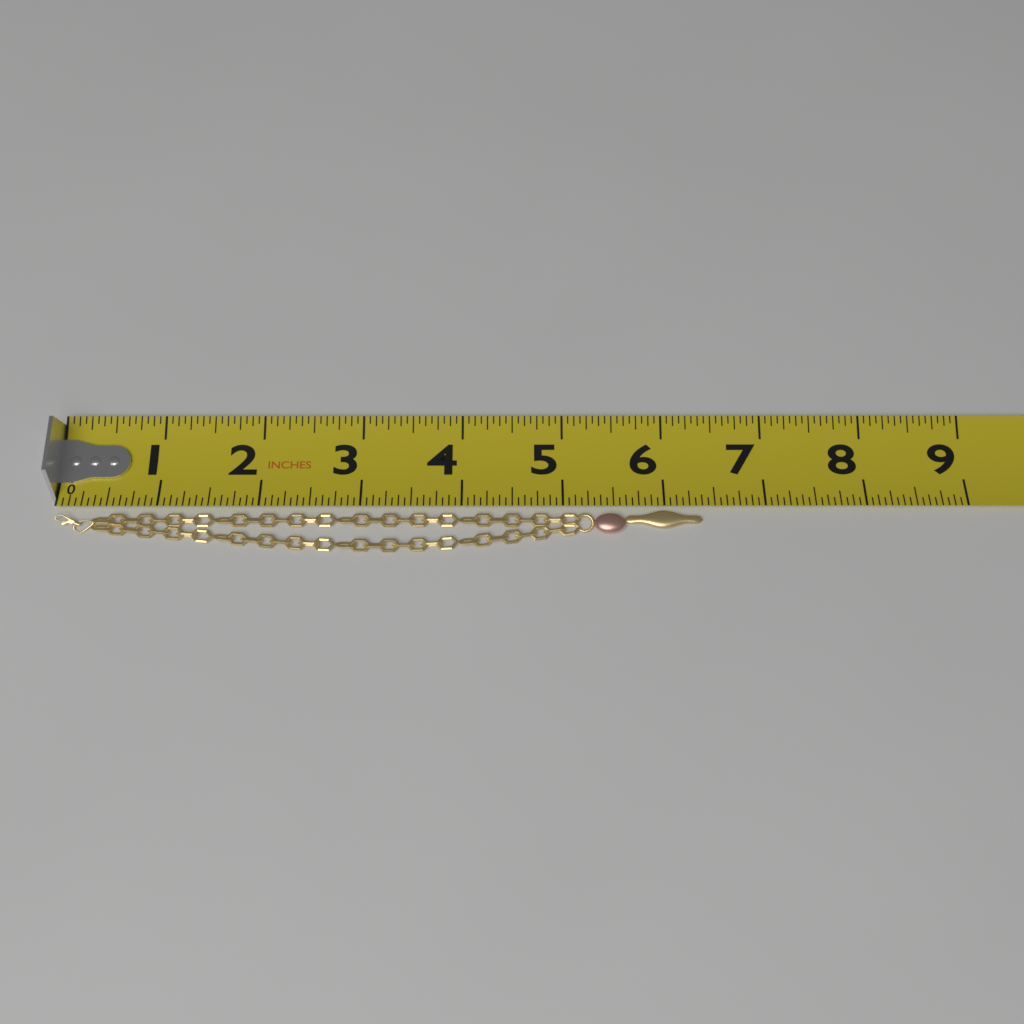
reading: 6.3750 in
